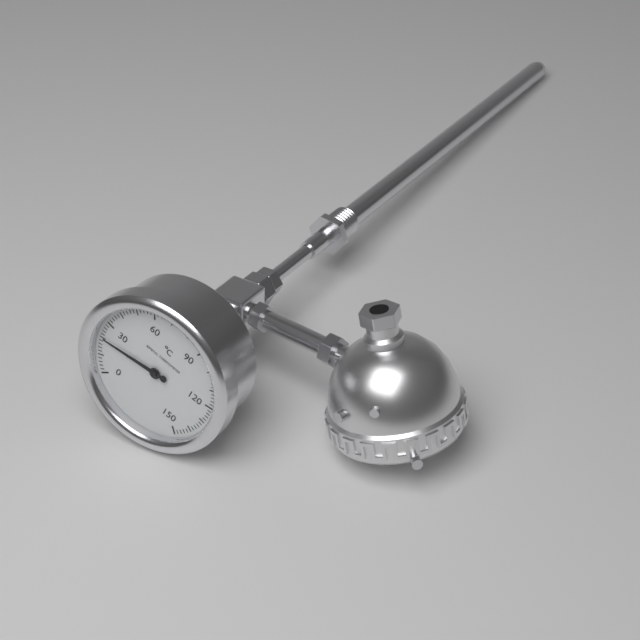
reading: 20 °C
